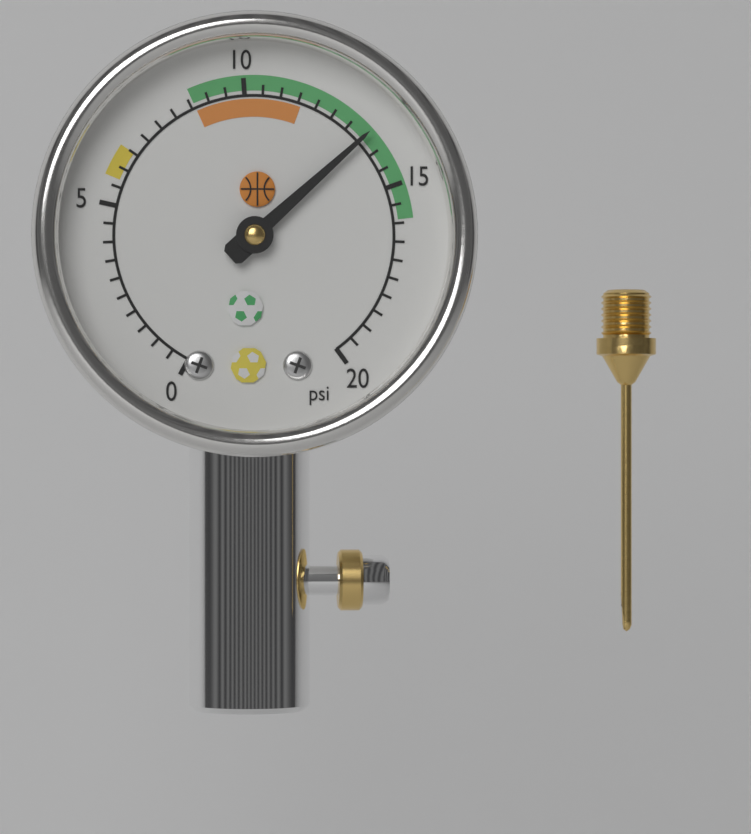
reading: 13.5 psi
